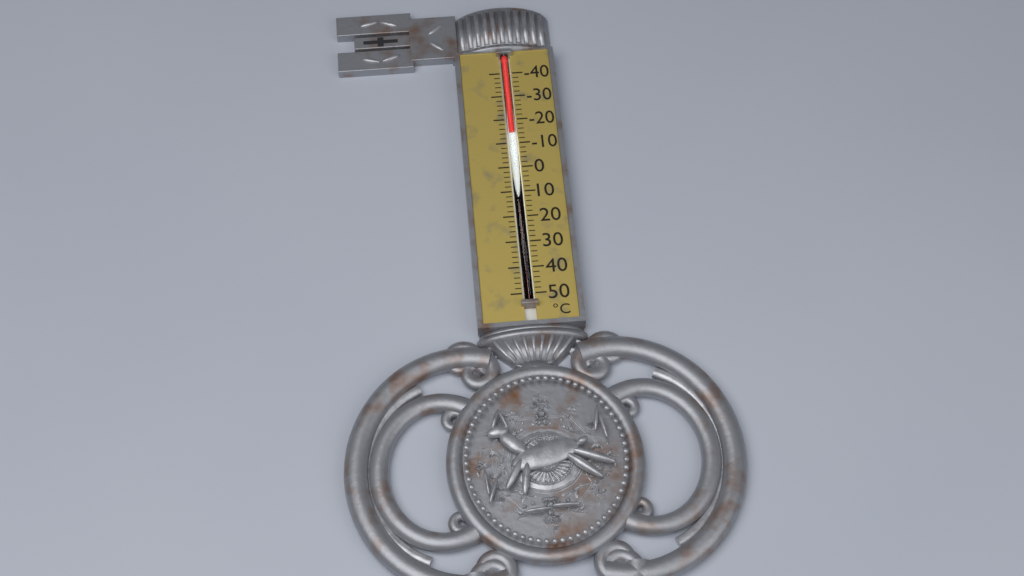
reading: -14 °C
